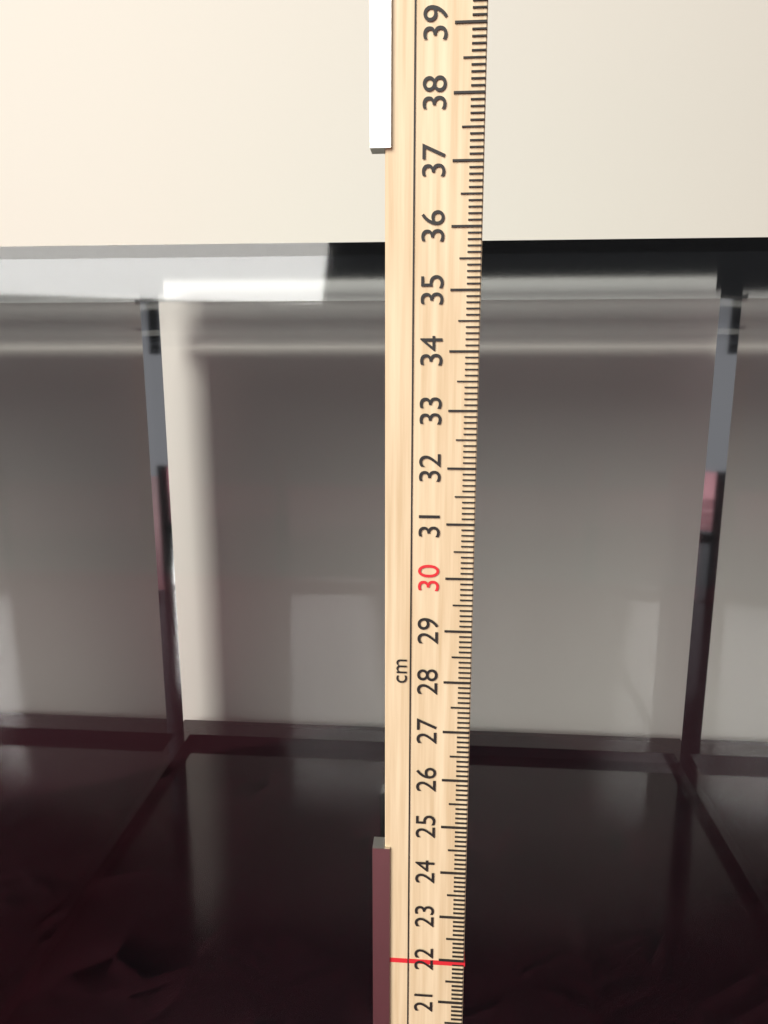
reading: 35.9 cm
